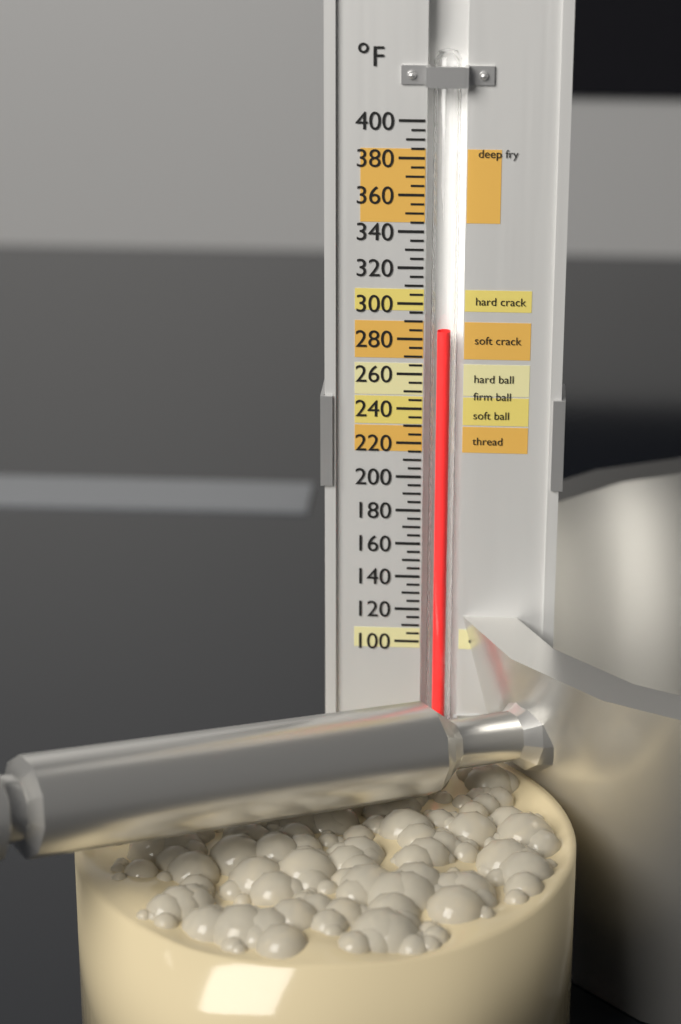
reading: 285 °F
